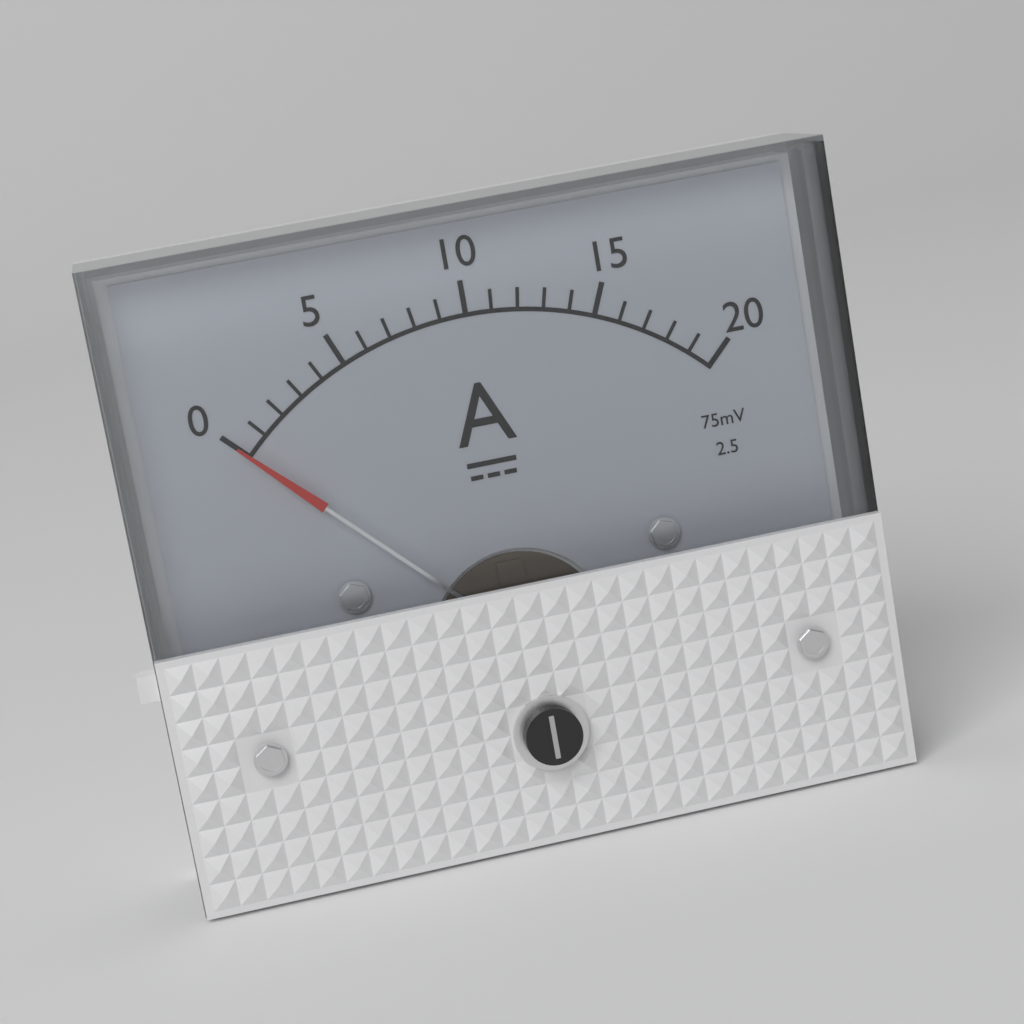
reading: 0 A
